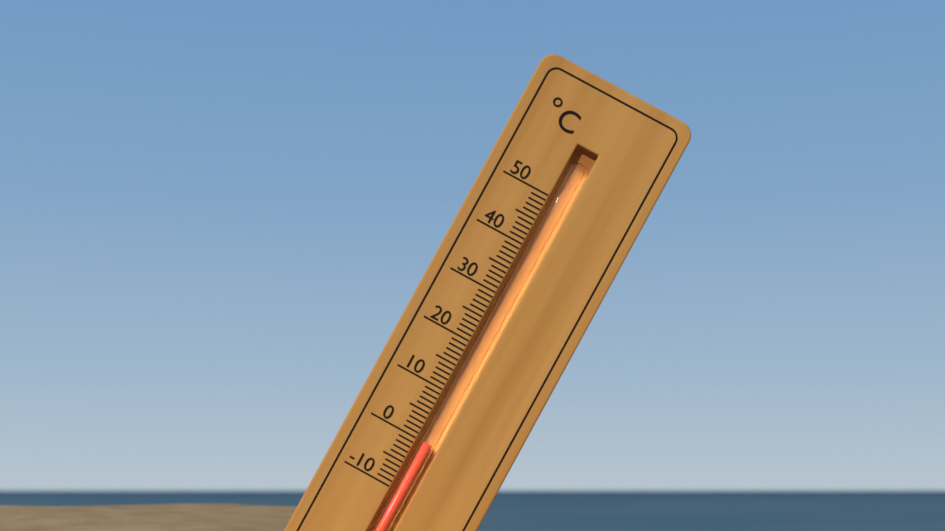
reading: 0 °C
